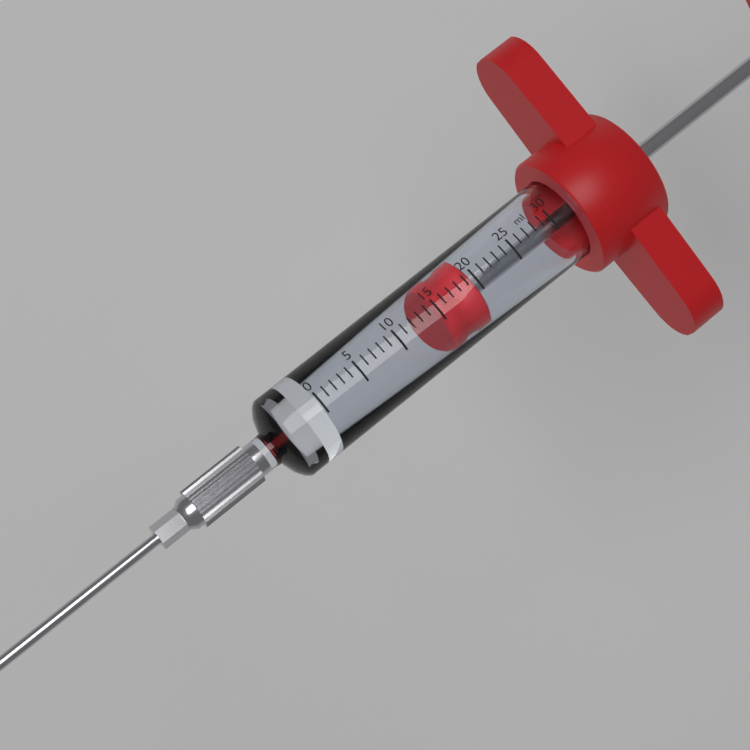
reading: 15 ml
